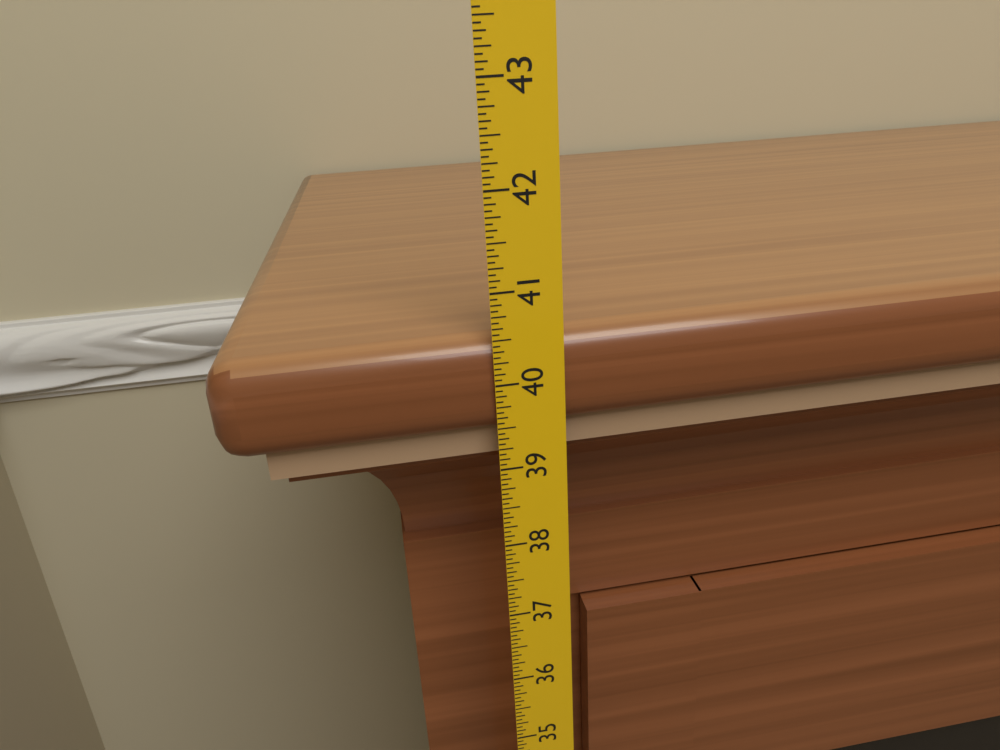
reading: 40.5000 in
